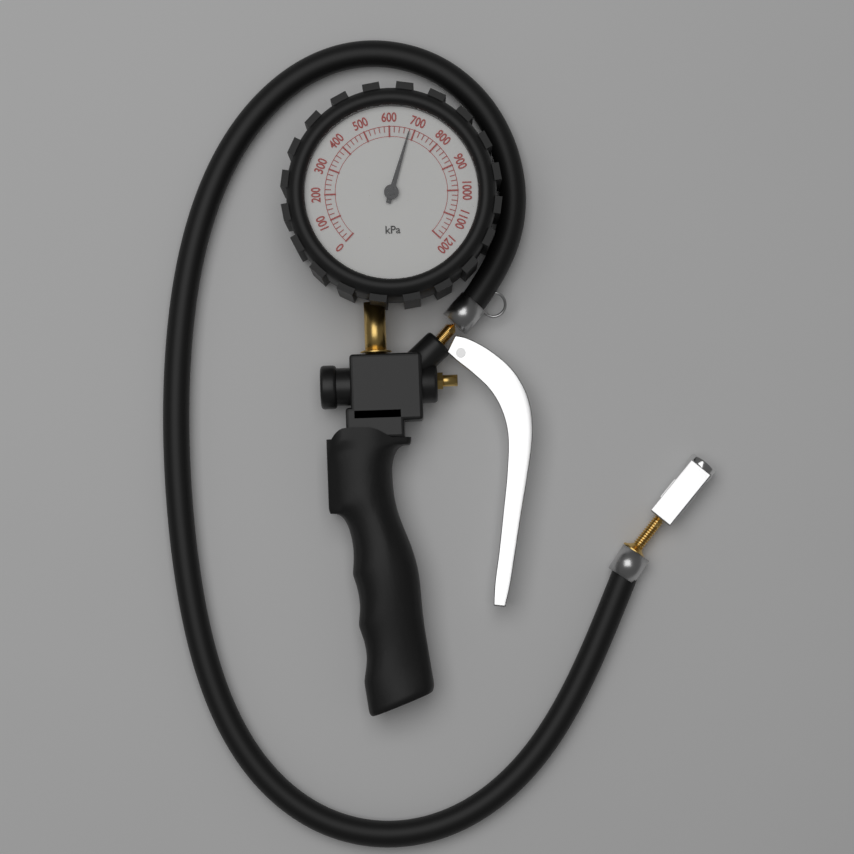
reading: 680 kPa
